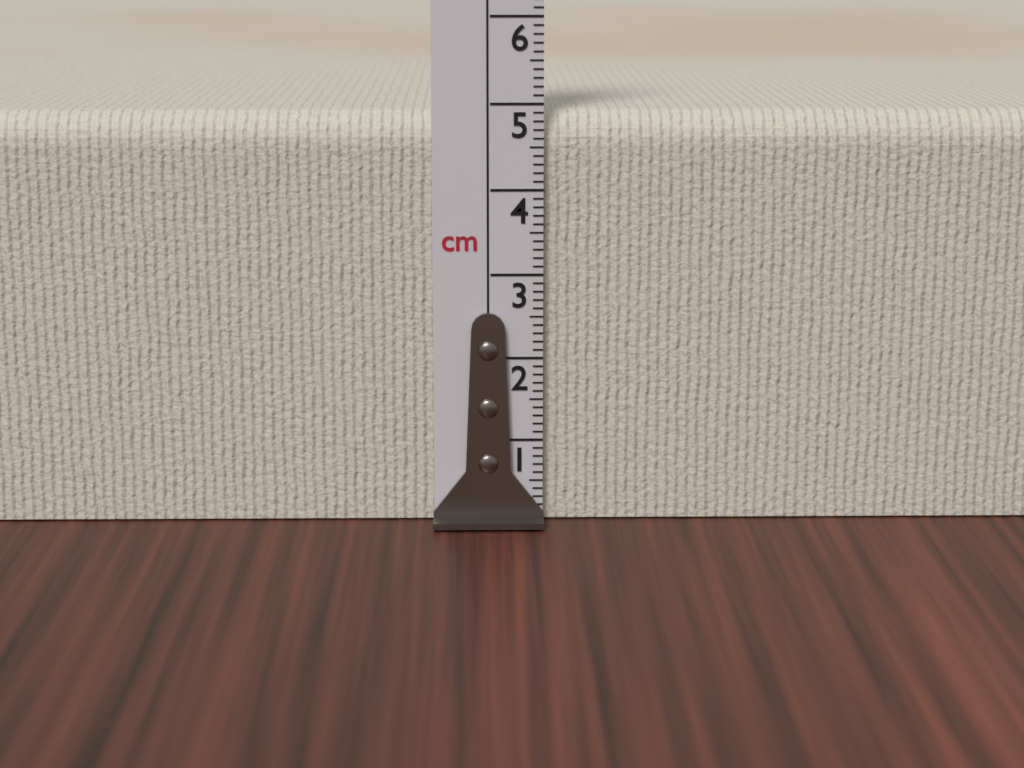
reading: 4.9 cm
